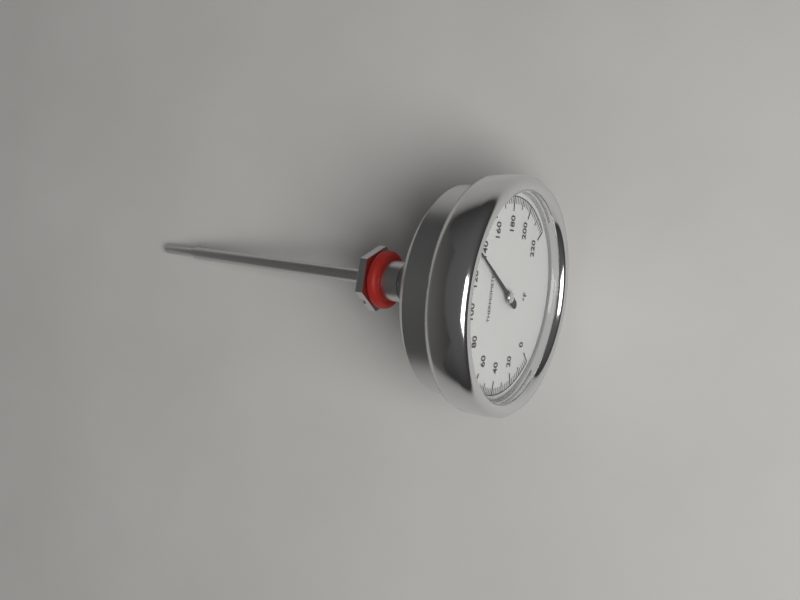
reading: 134 °F
